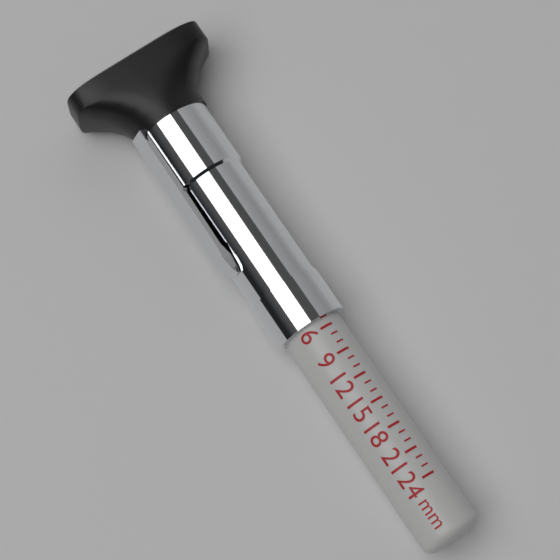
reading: 5 mm
